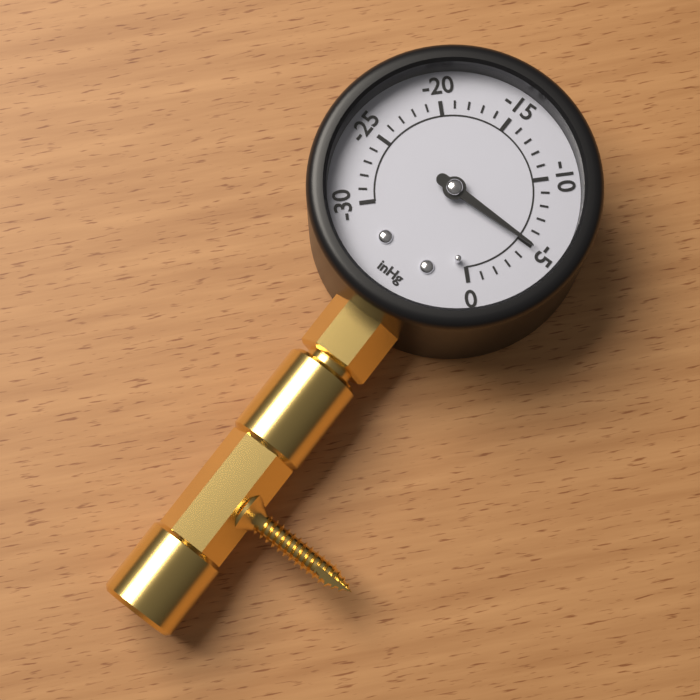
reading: -5 inHg
